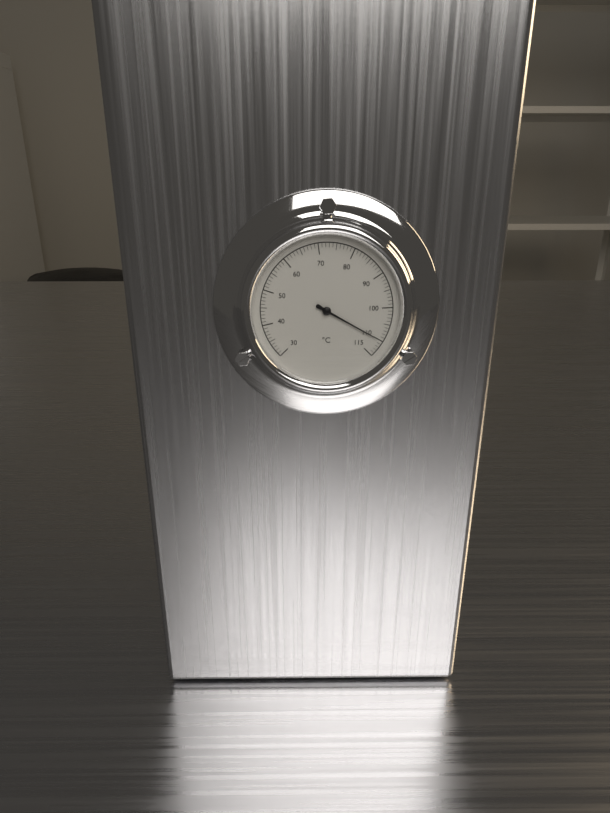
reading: 110 °C
